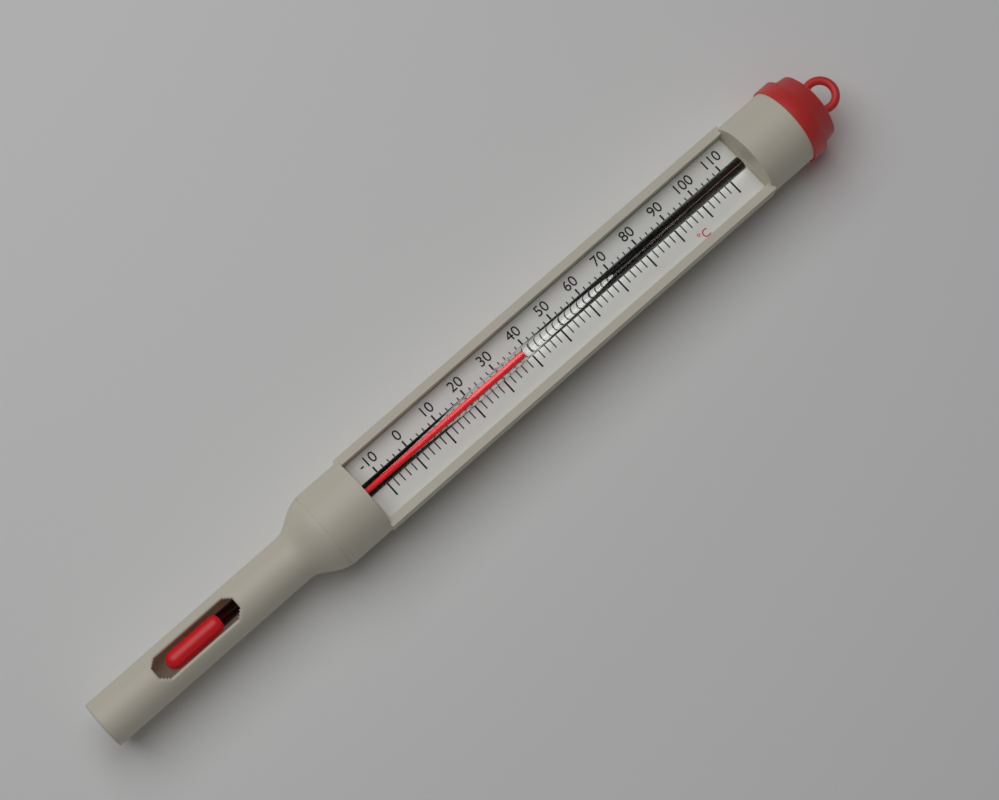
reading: 38 °C
